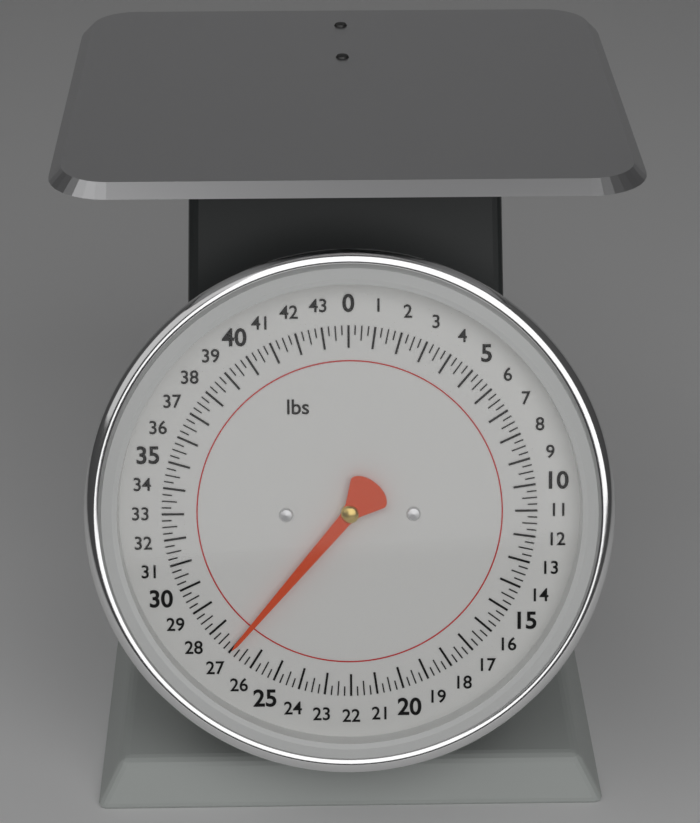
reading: 27.00 lbs
